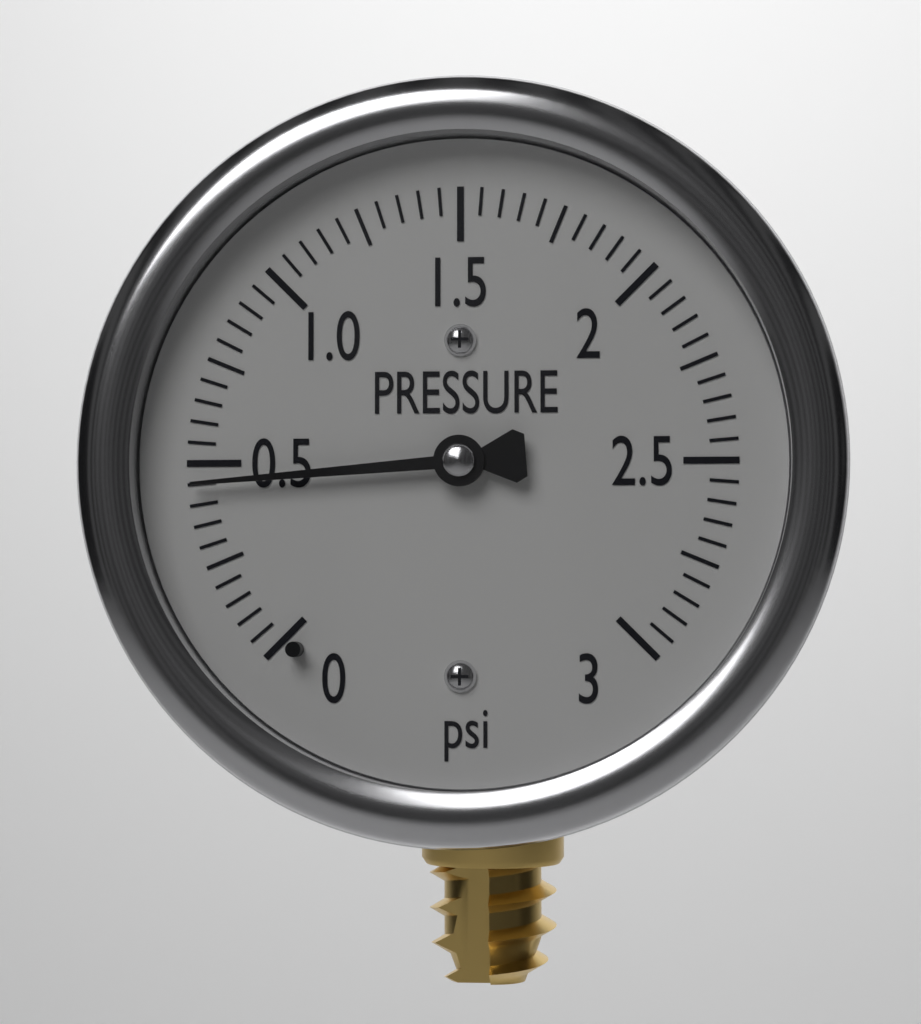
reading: 0.45 psi
